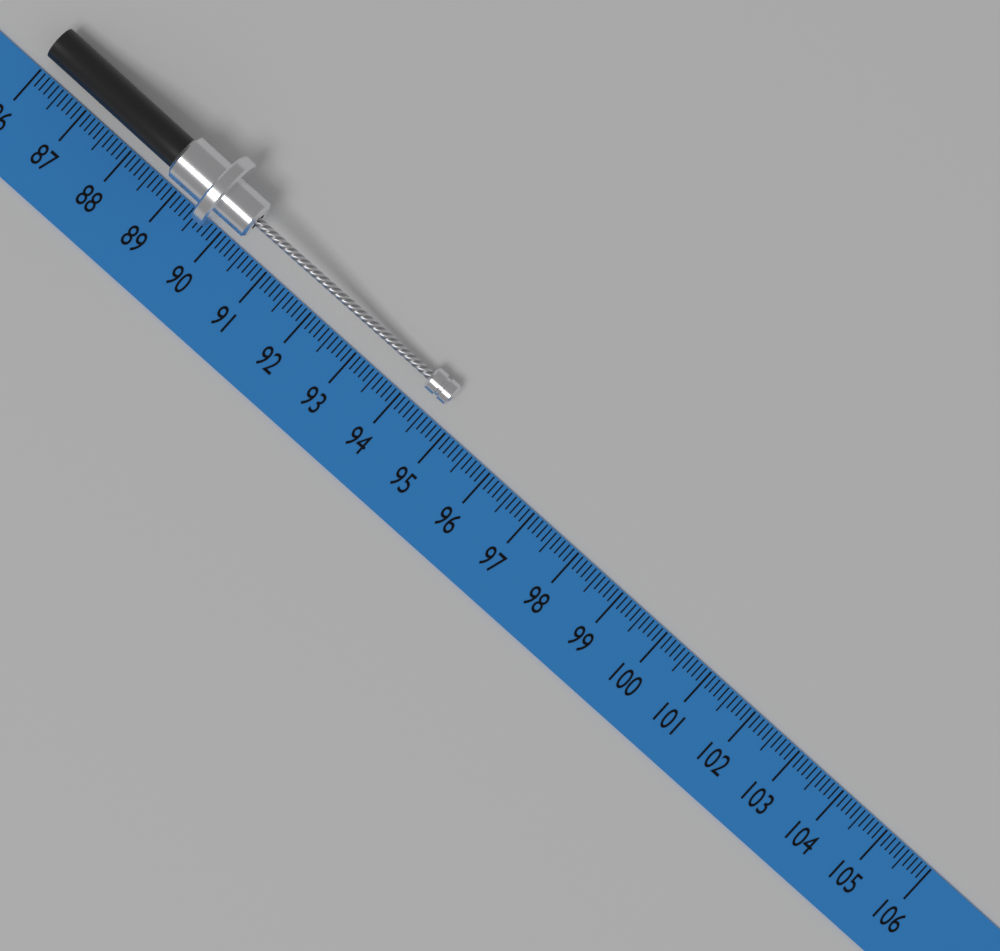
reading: 94.7 (no unit)
